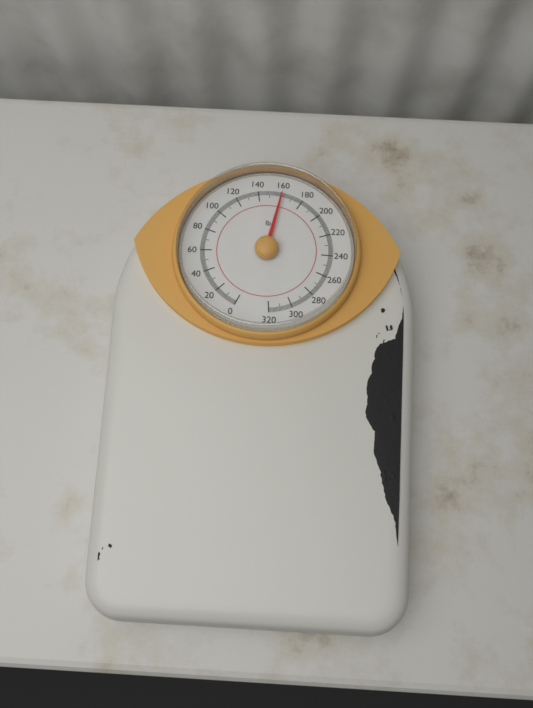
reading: 161 lb
